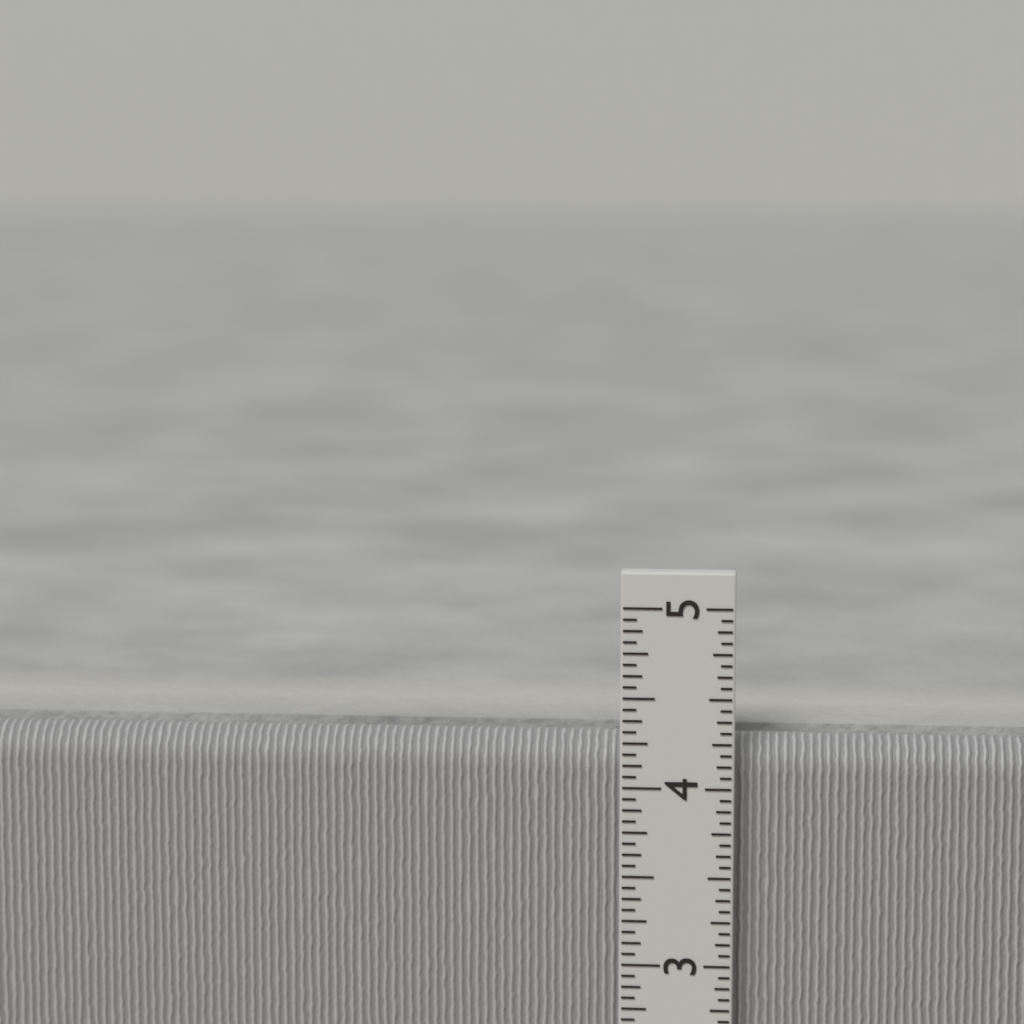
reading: 4.2500 in
